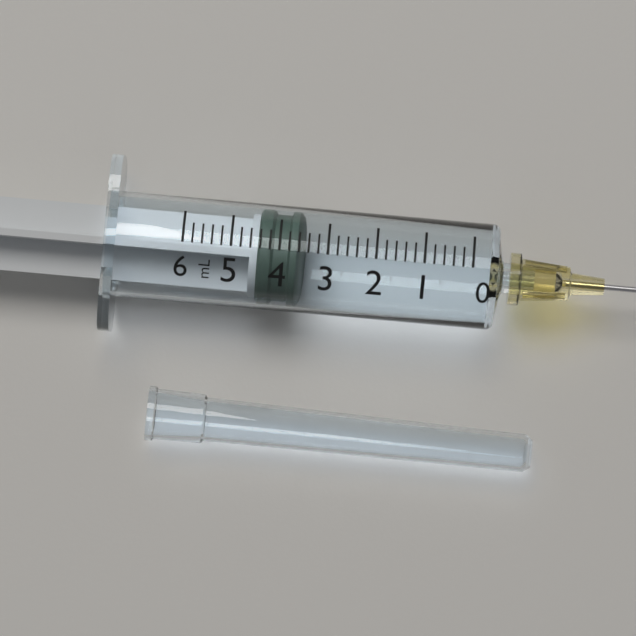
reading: 3.6 ml
